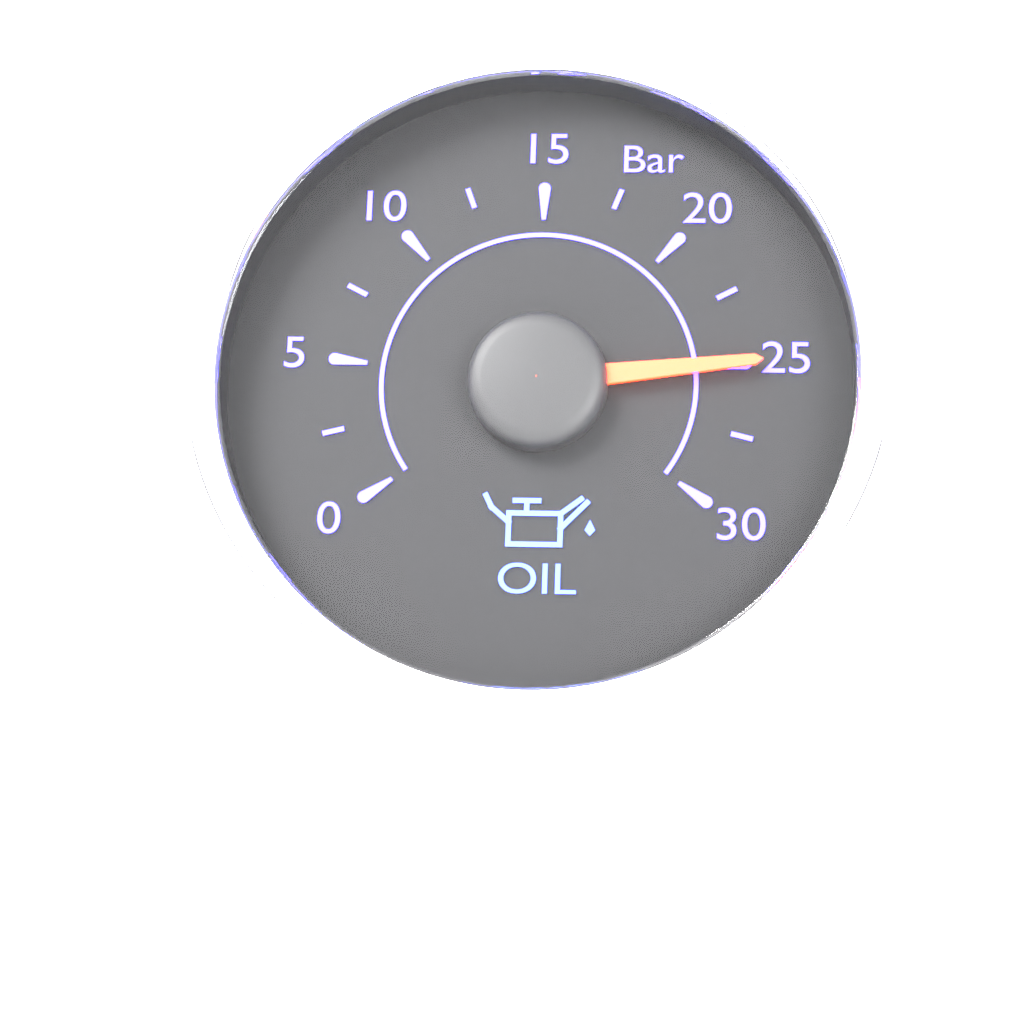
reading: 25.0 bar
